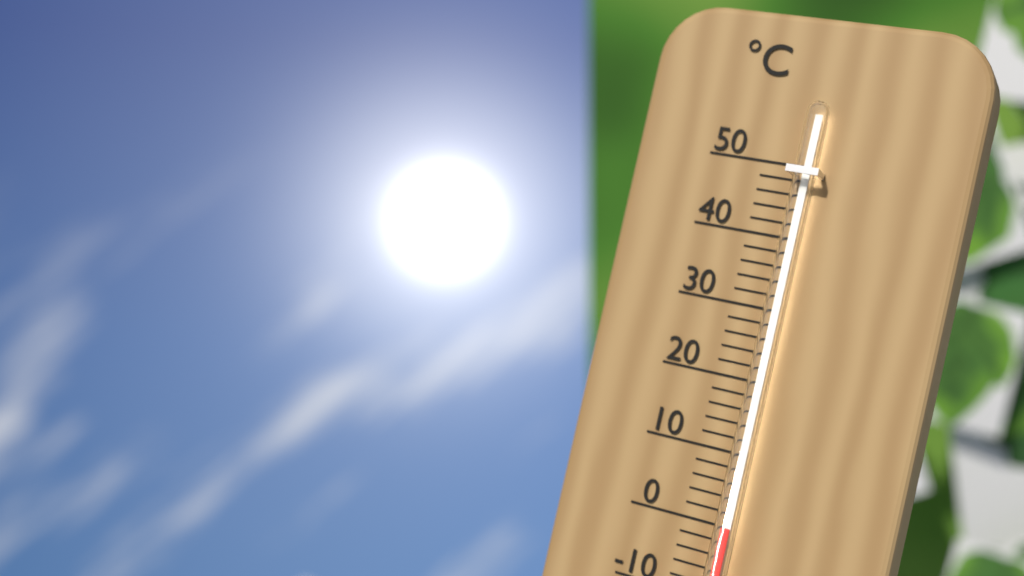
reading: 0 °C
